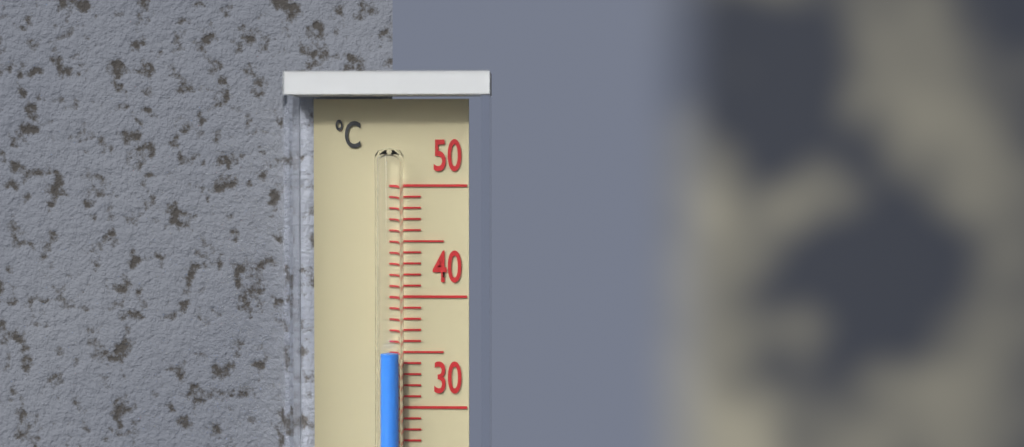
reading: 35 °C
